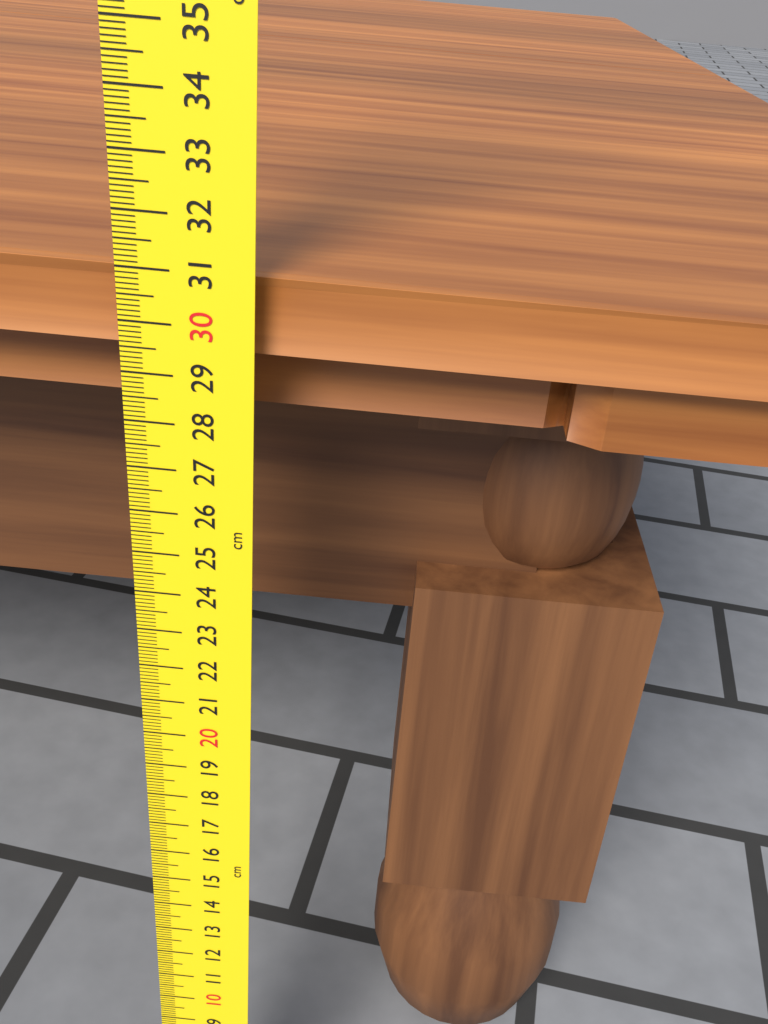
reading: 30.9 cm
